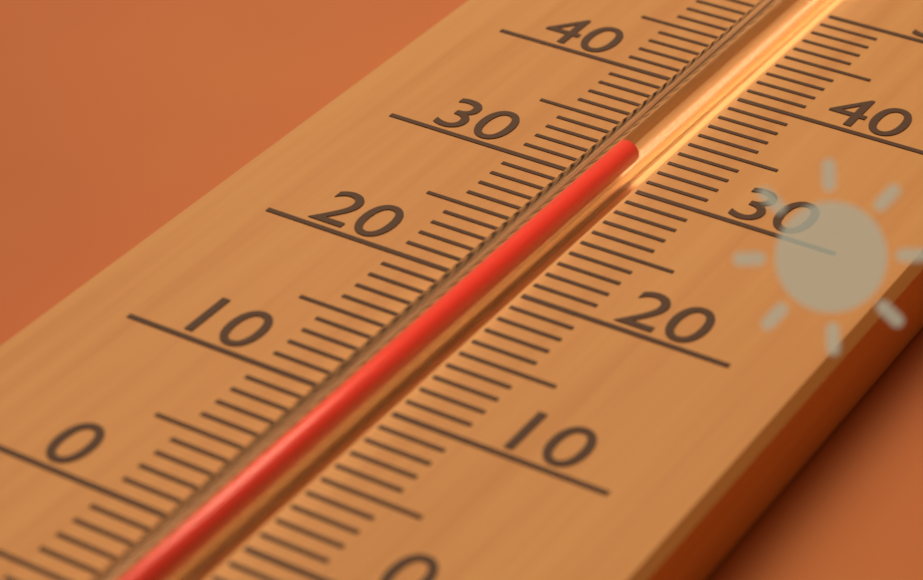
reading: 32 (no unit)
